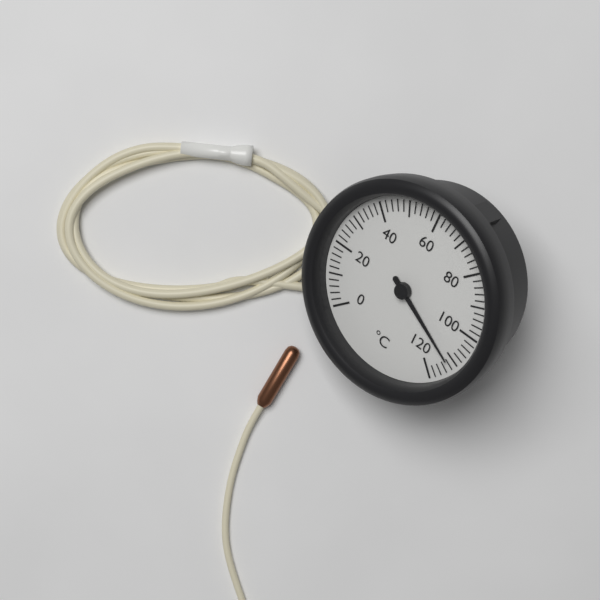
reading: 112 °C
